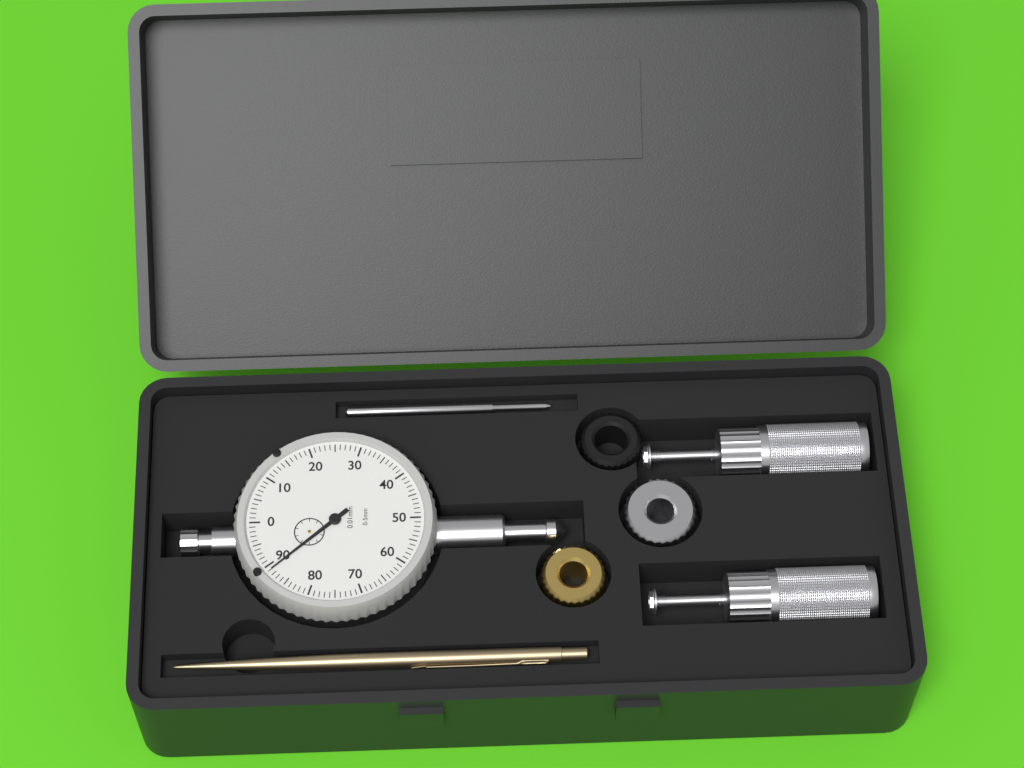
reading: 0.89 mm
